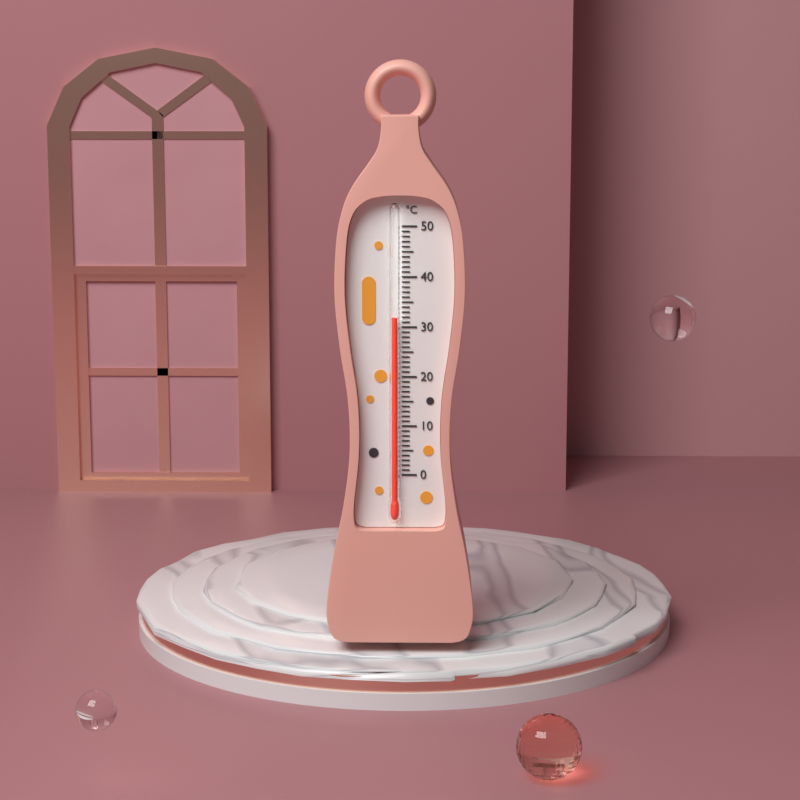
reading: 32 °C
